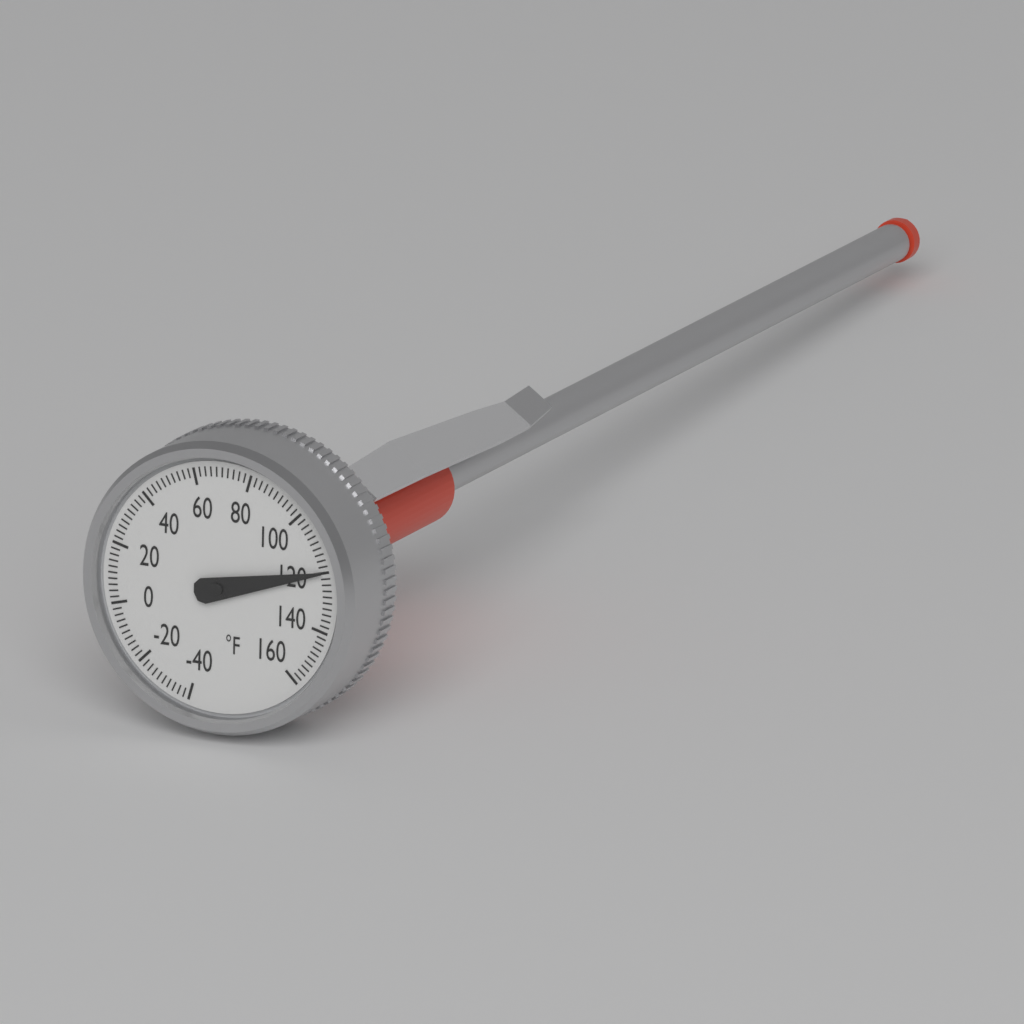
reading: 120 °F
